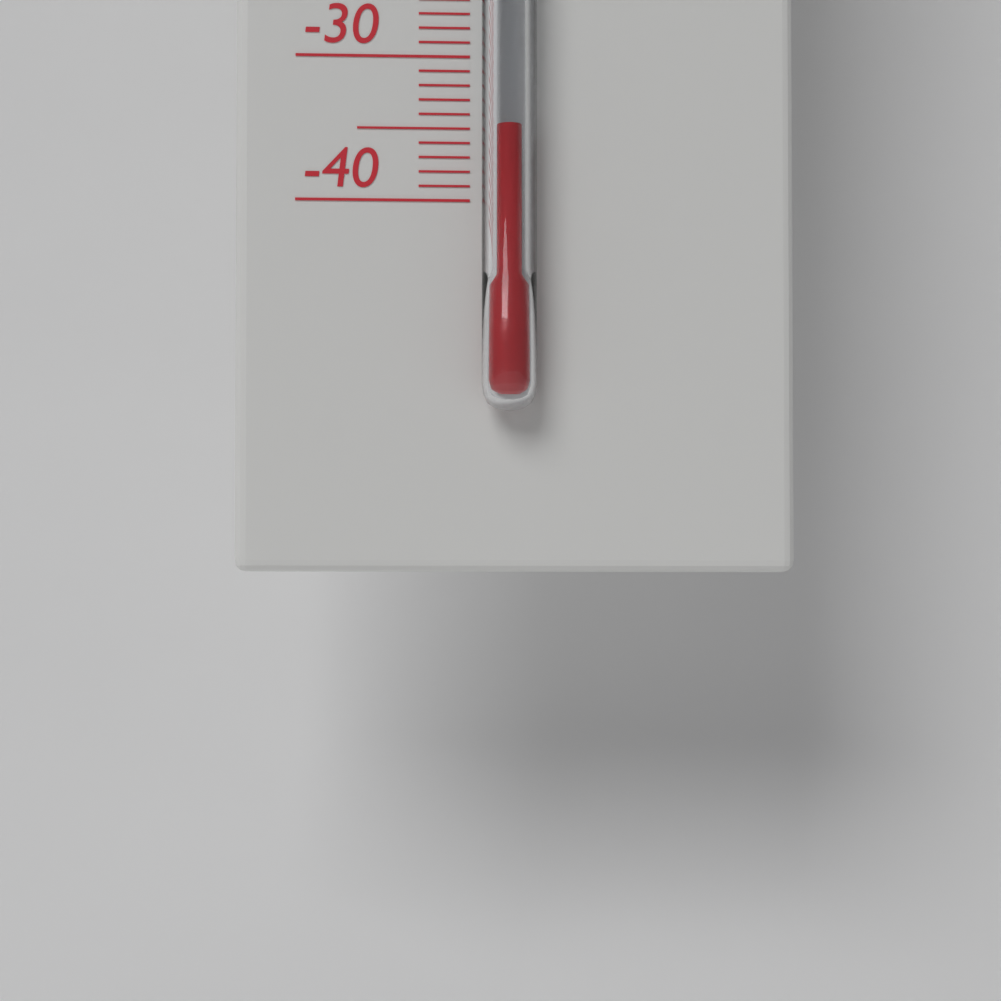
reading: -35 °C
